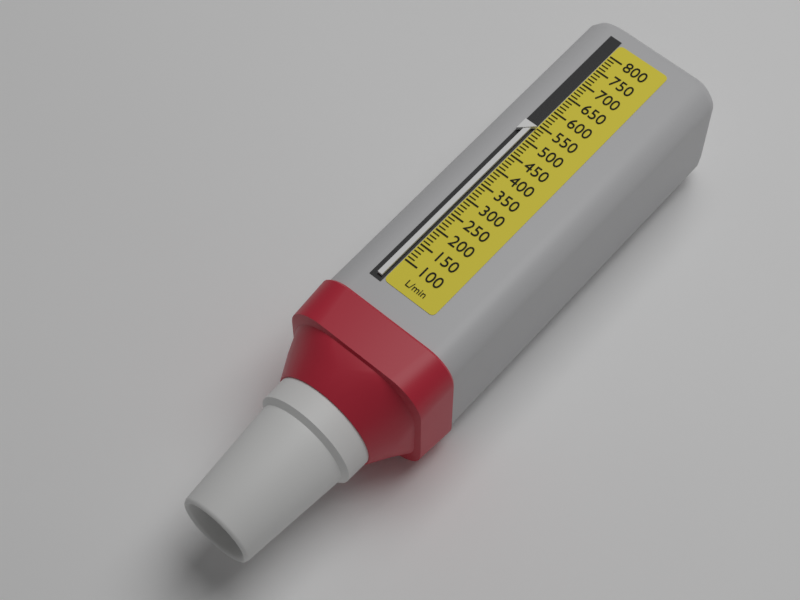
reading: 540 L/min
